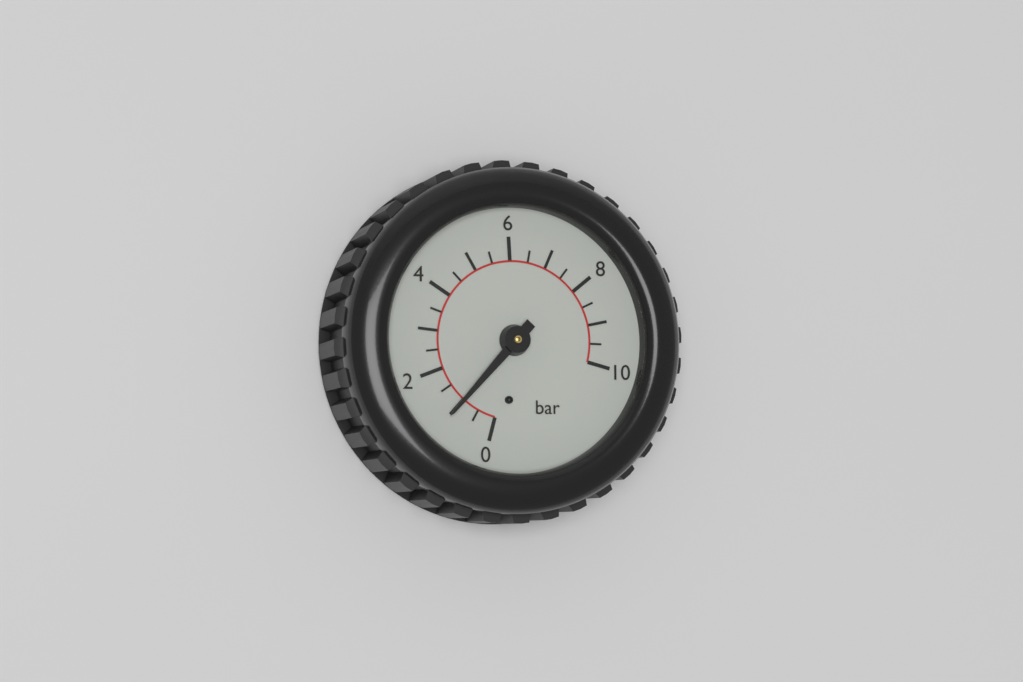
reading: 1.0 bar
